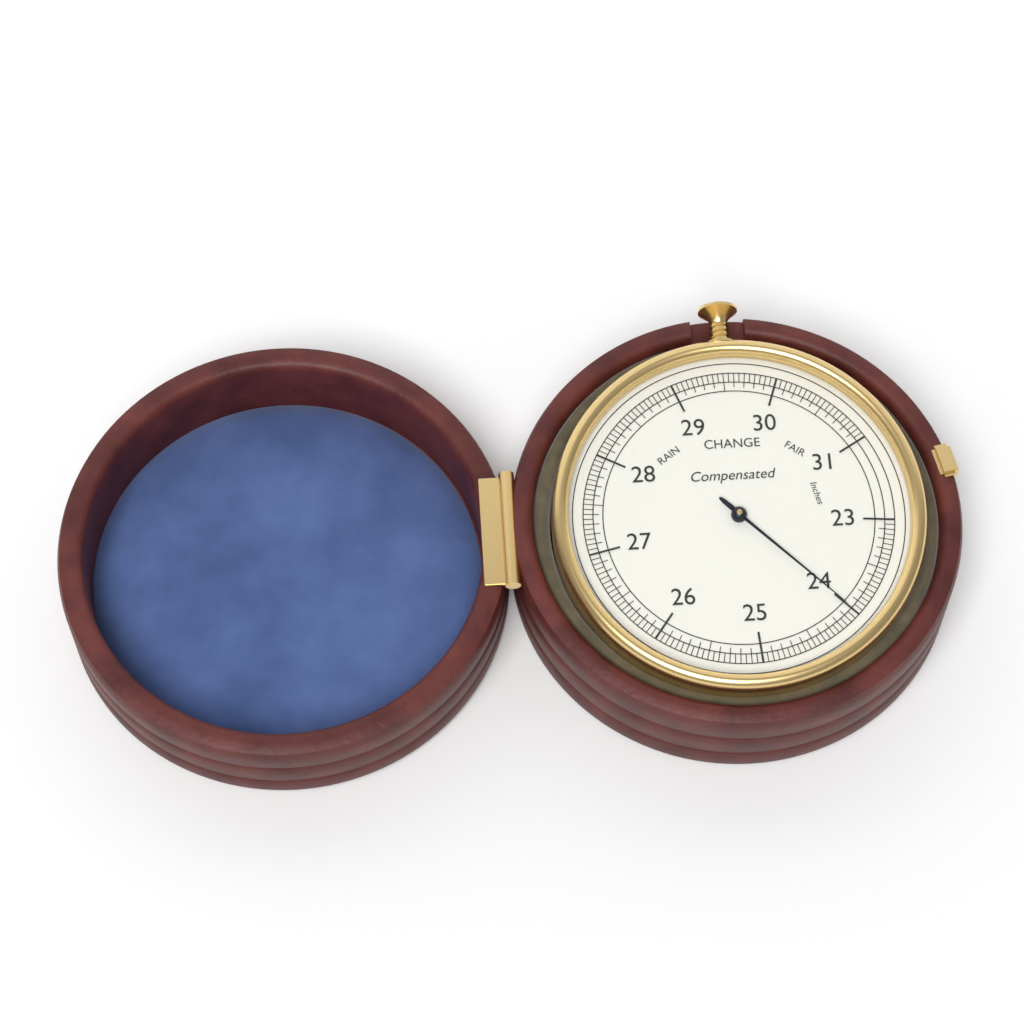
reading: 24.00 inches
